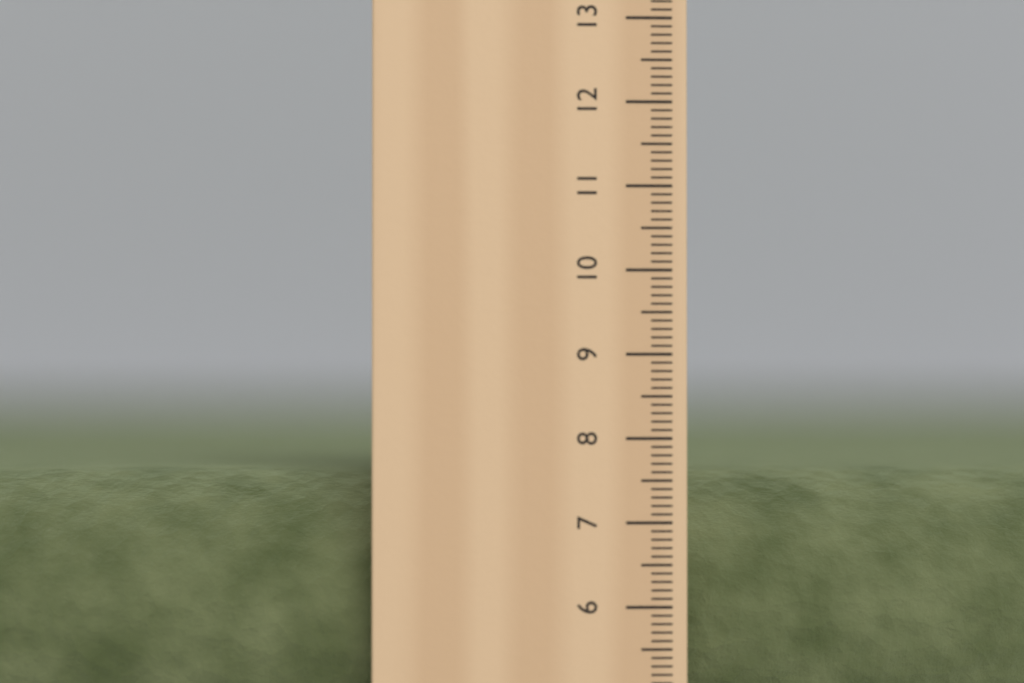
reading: 7.6 cm
